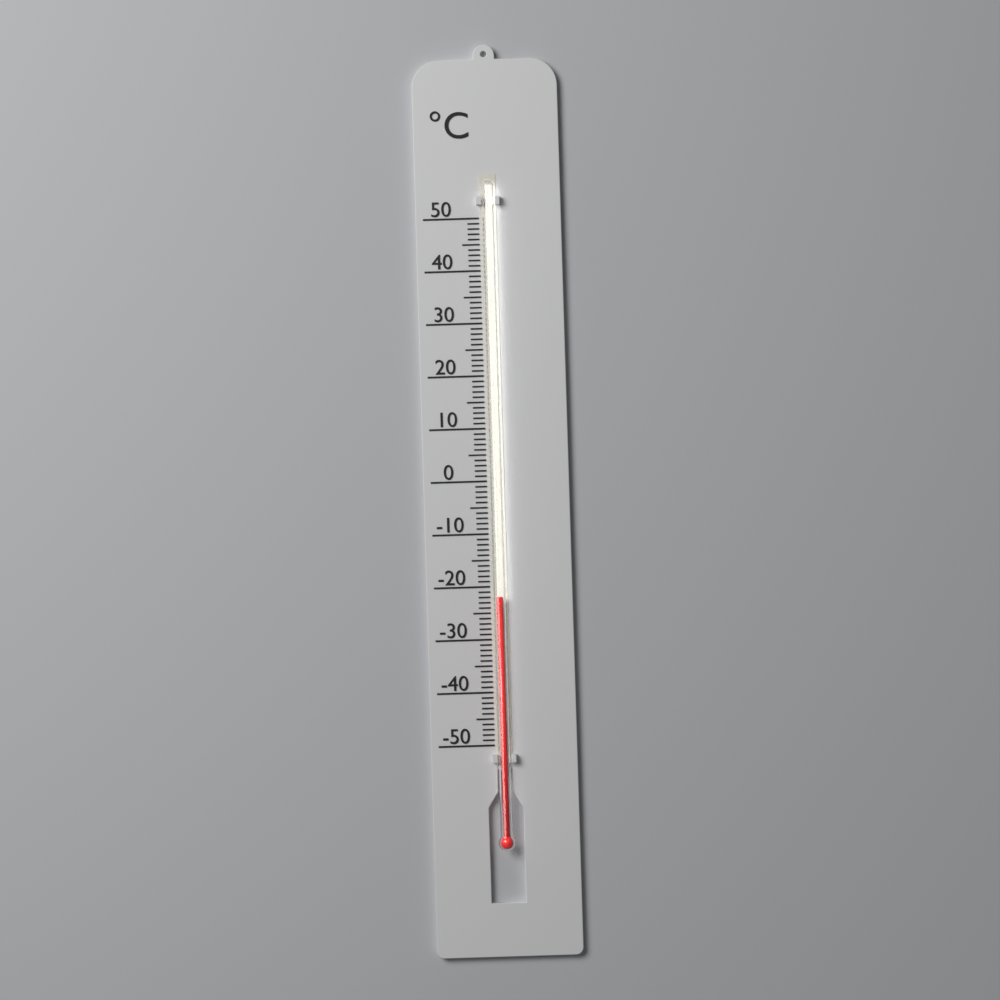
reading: -22 °C
